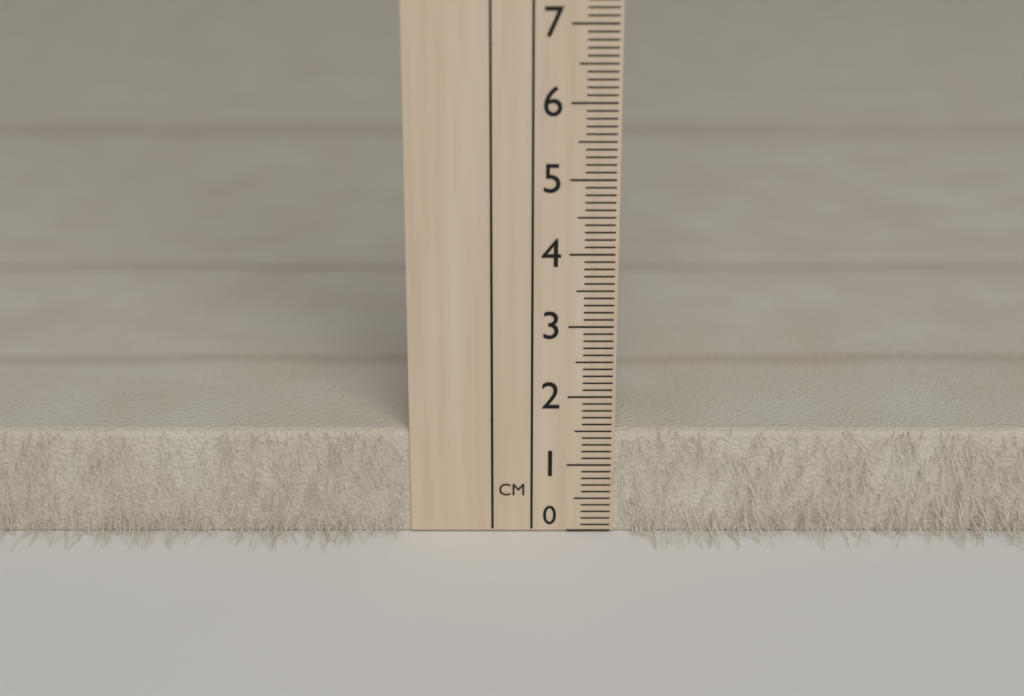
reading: 1.5 cm
